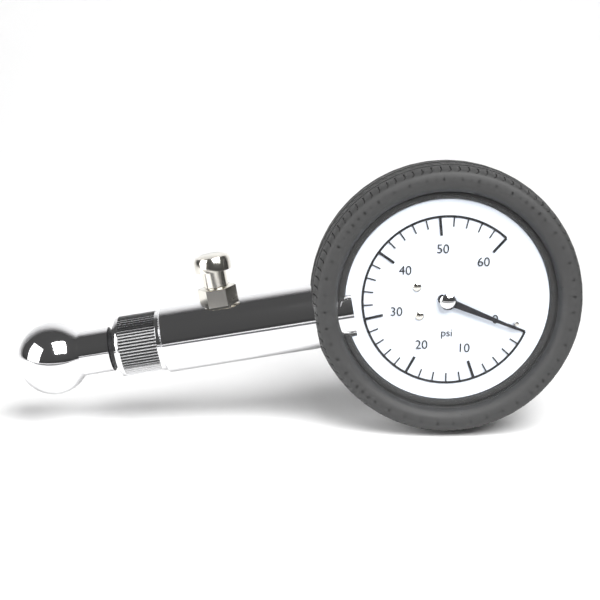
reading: 0 psi
